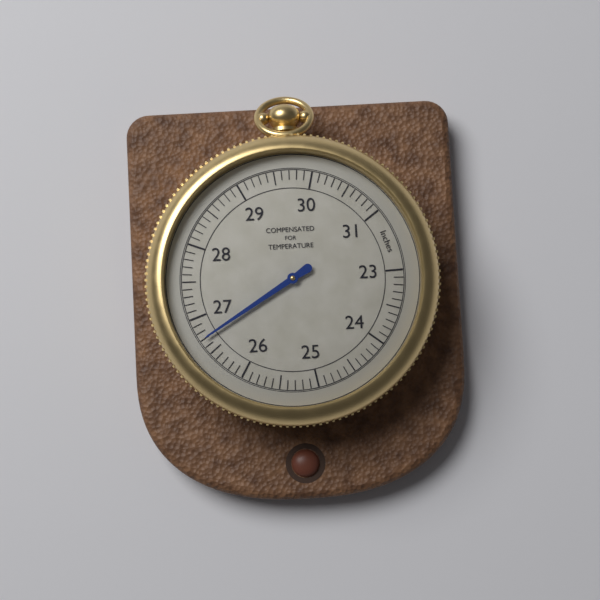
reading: 26.7 inches
